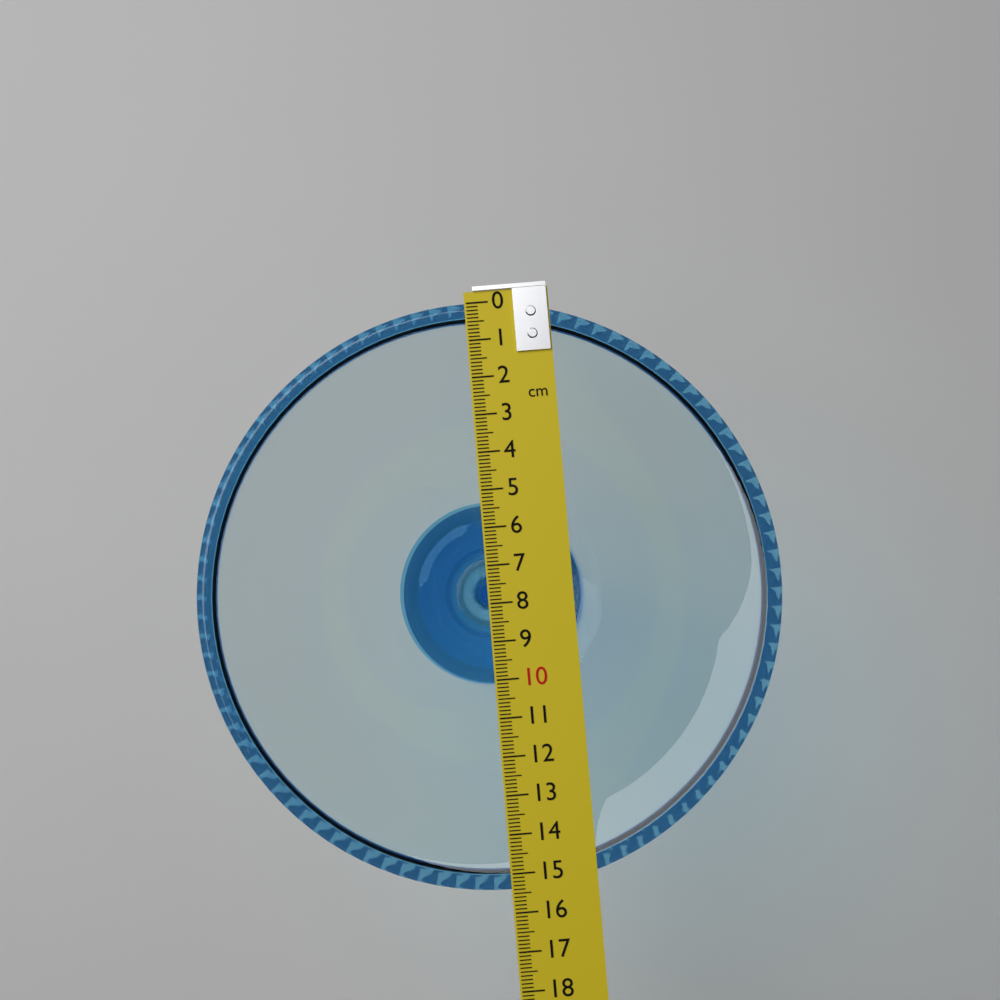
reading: 15.4 cm
